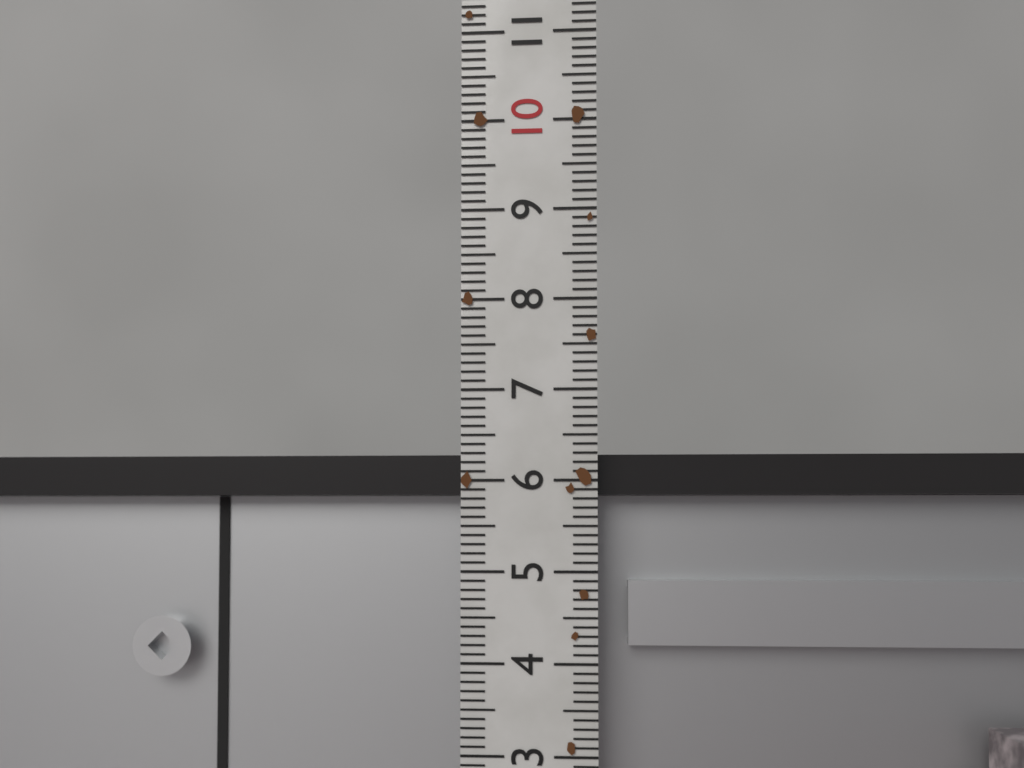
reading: 6.3 (no unit)
